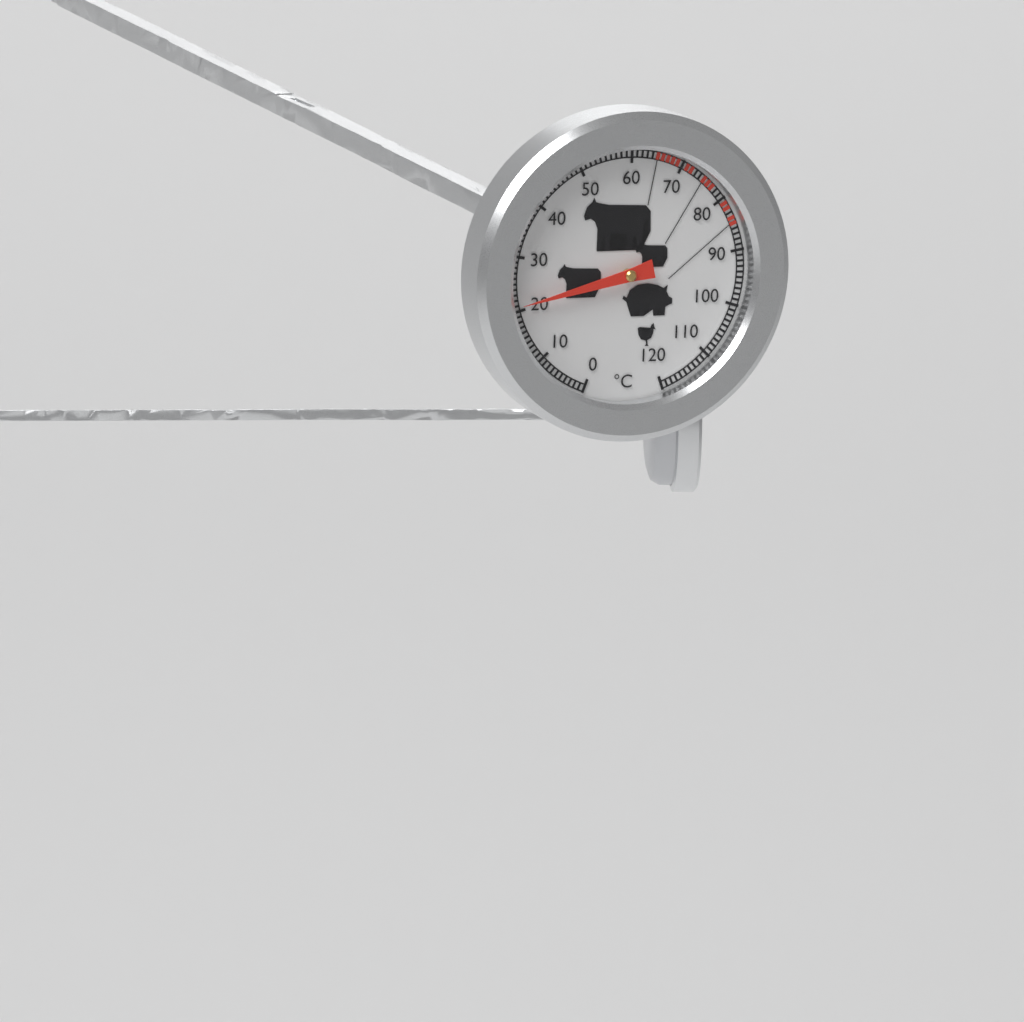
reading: 21 °C
